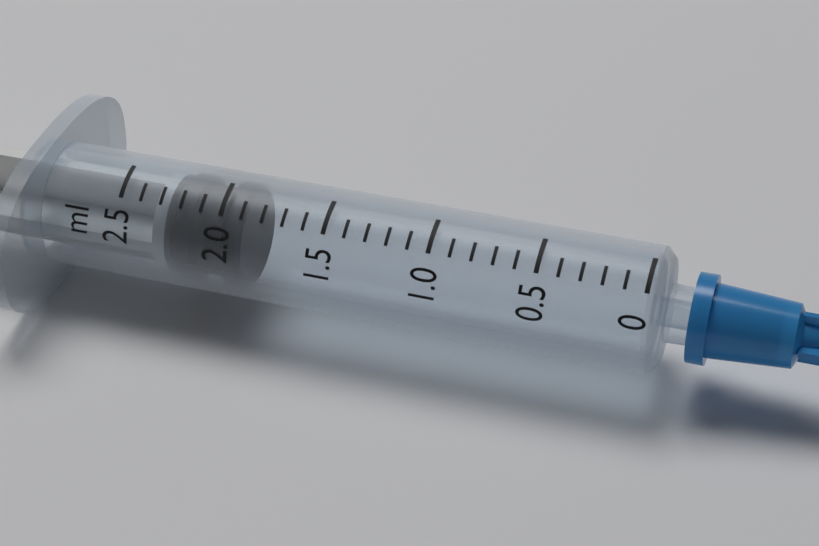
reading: 1.9 ml
